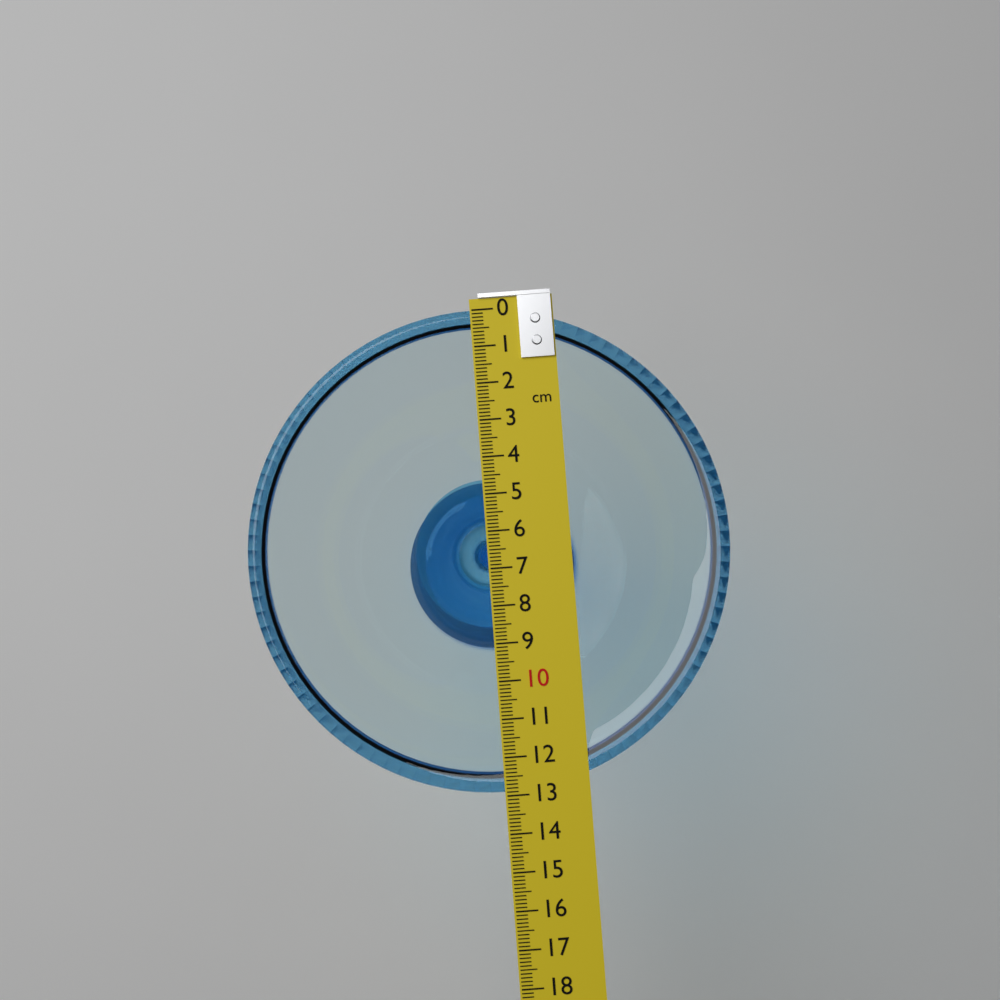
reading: 12.9 cm
